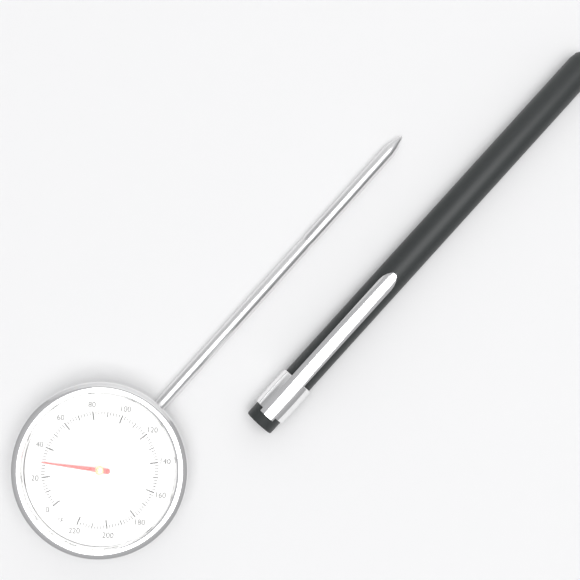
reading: 30 °F
